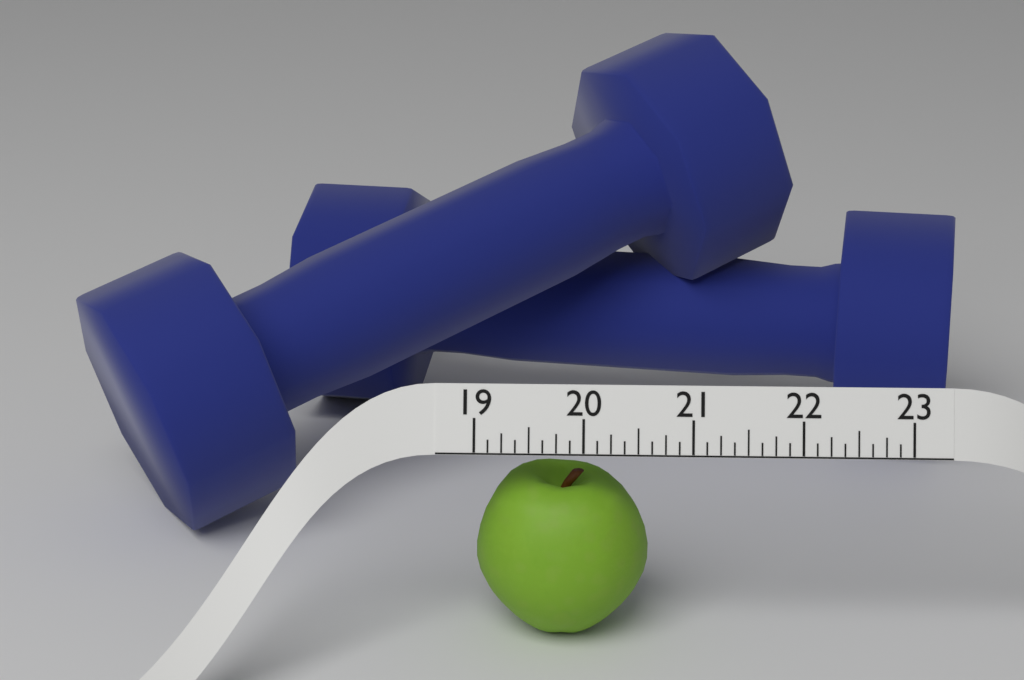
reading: 20.625 (no unit)
